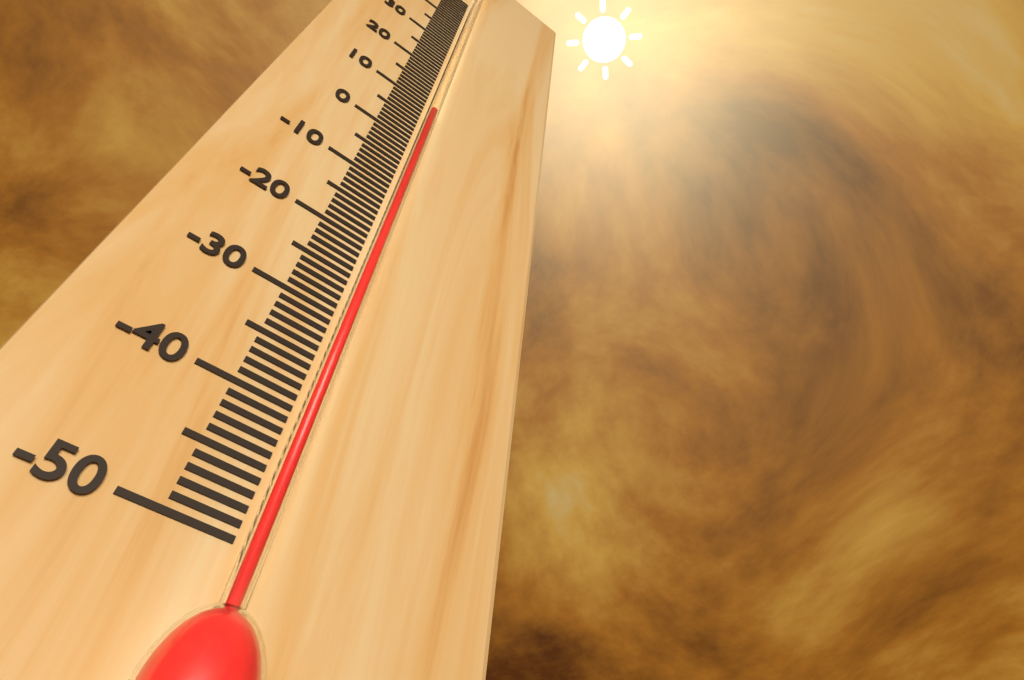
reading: 8 °C
